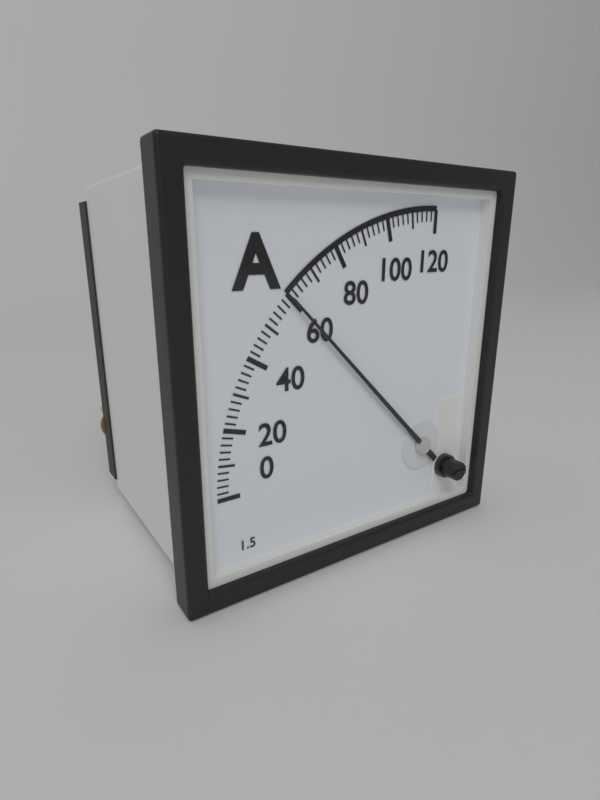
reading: 60 A
